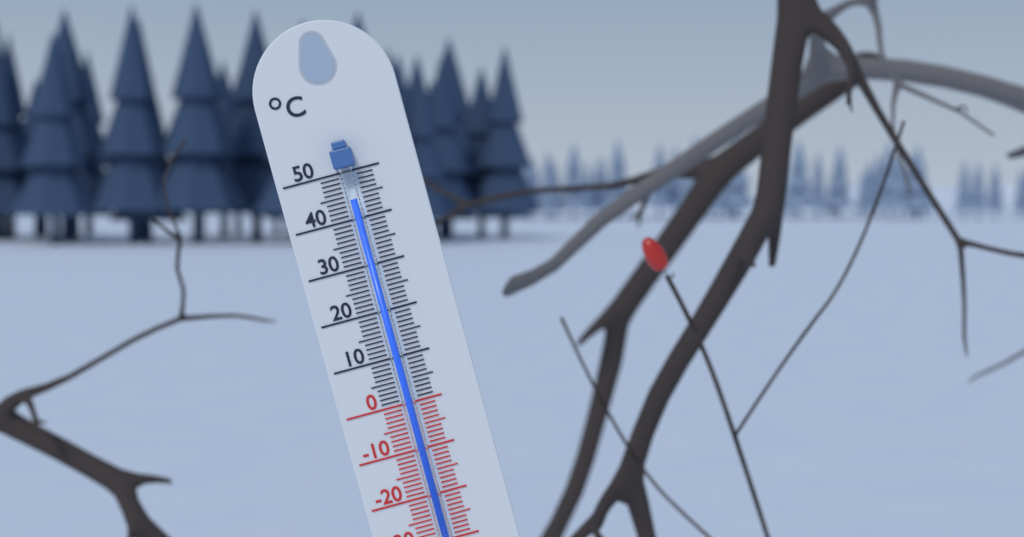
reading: 44 °C
